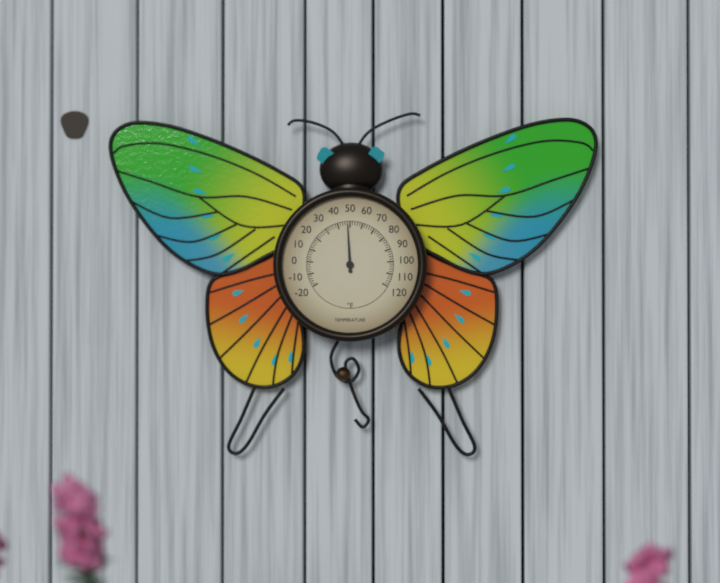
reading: 48 °F
